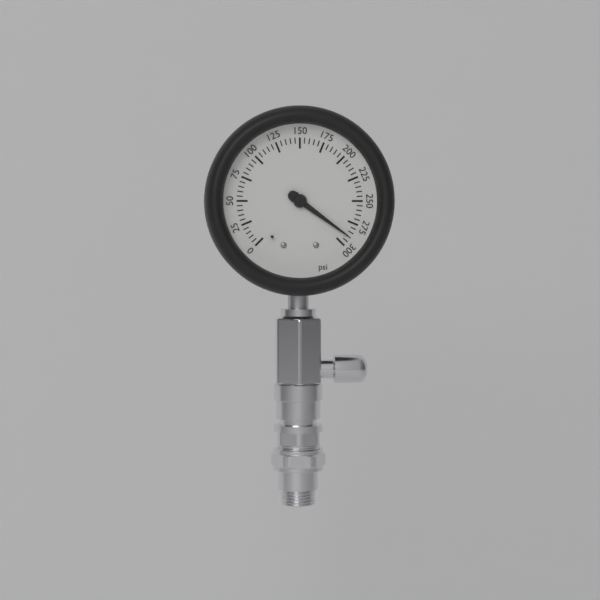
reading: 290 psi
